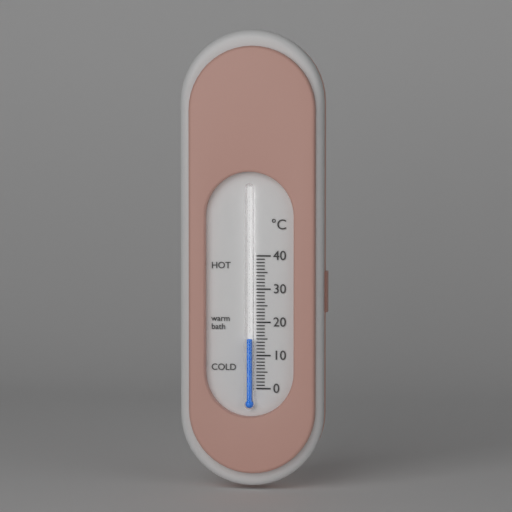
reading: 15 °C
